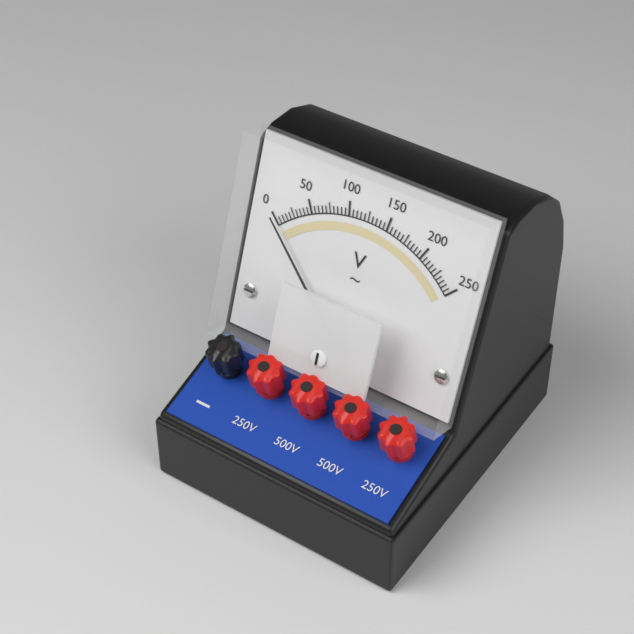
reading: 0 V
